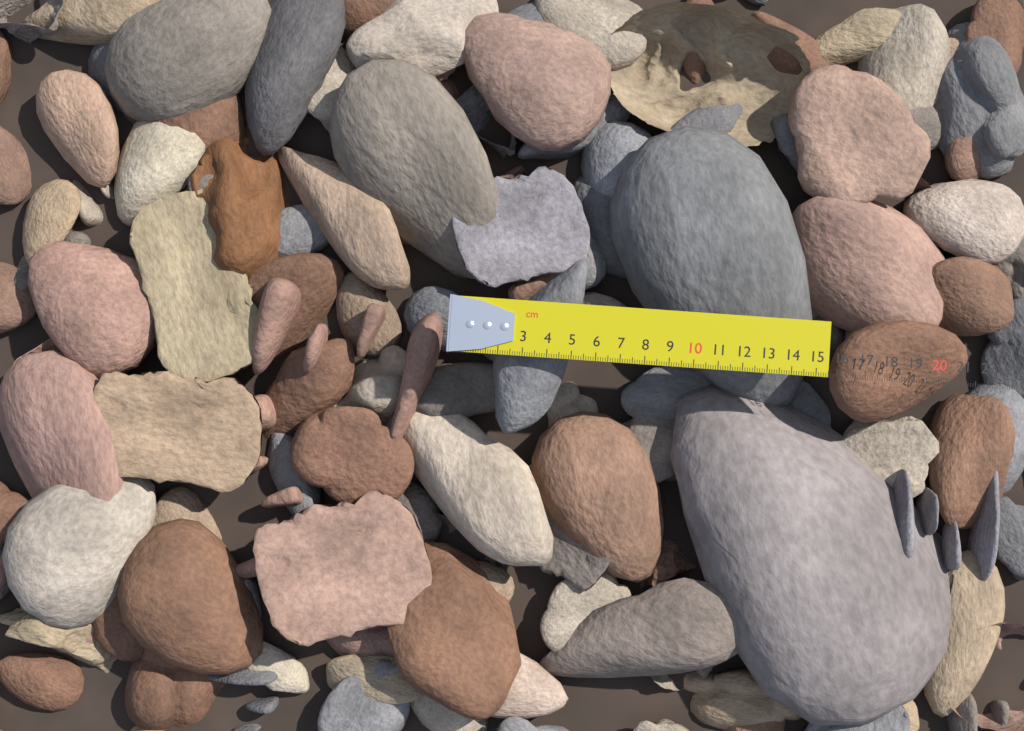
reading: 15.5 cm
